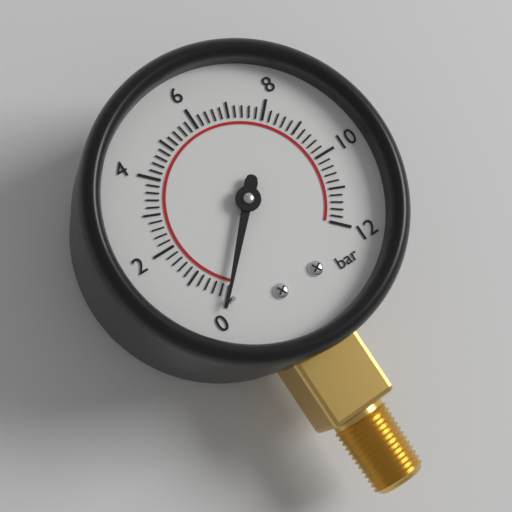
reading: 0.0 bar
